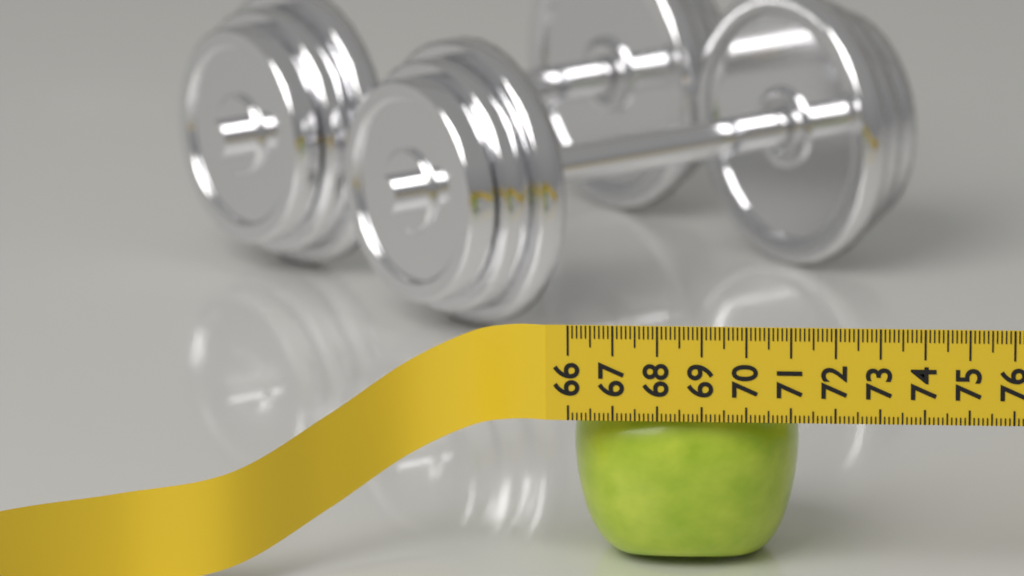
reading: 71.1 (no unit)
